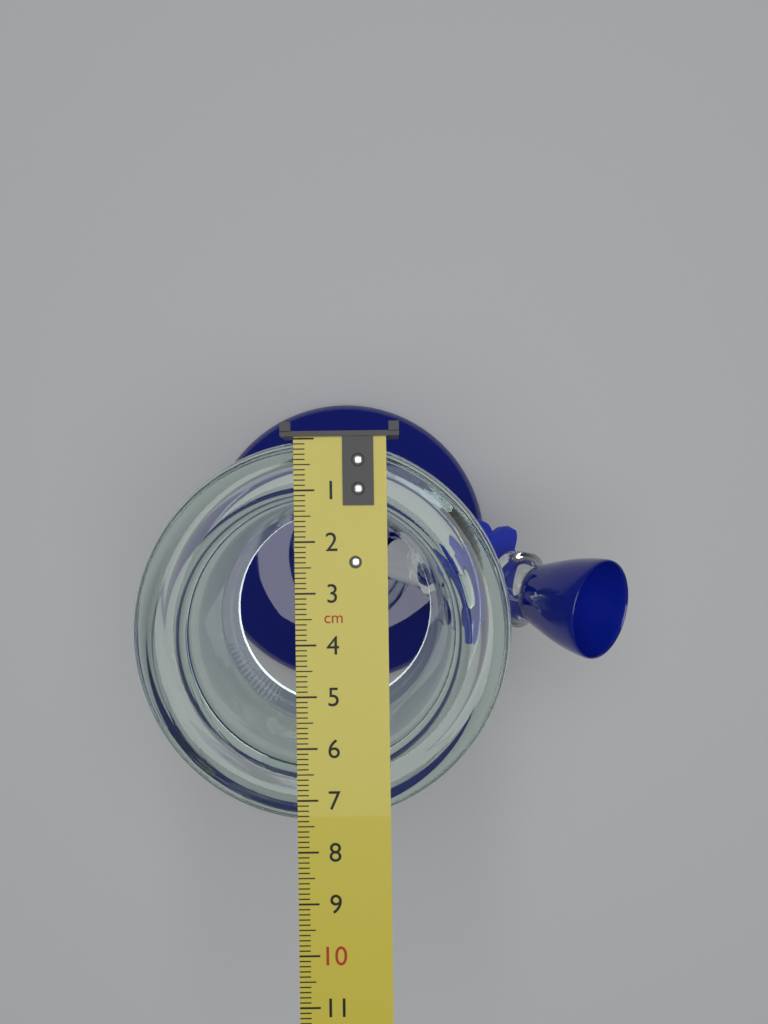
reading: 7.5 cm
